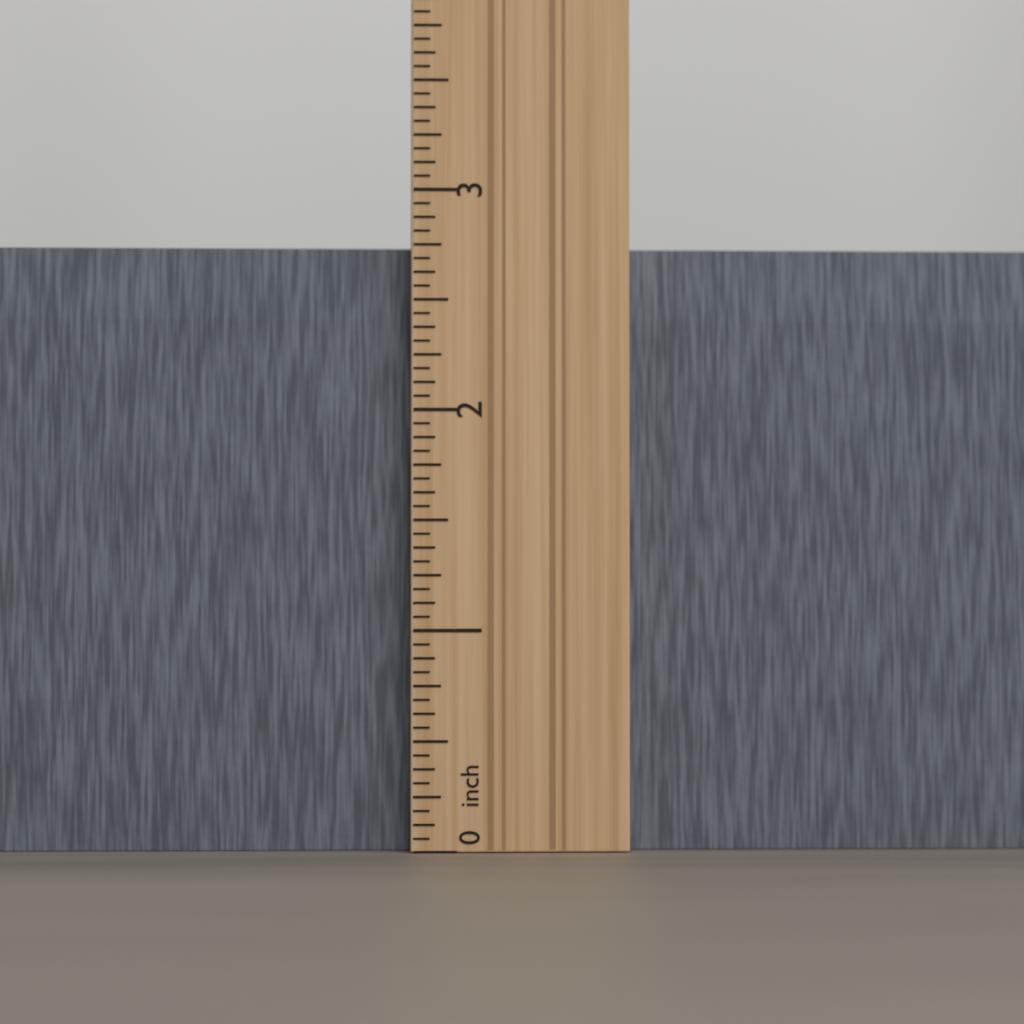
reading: 2.7500 in
